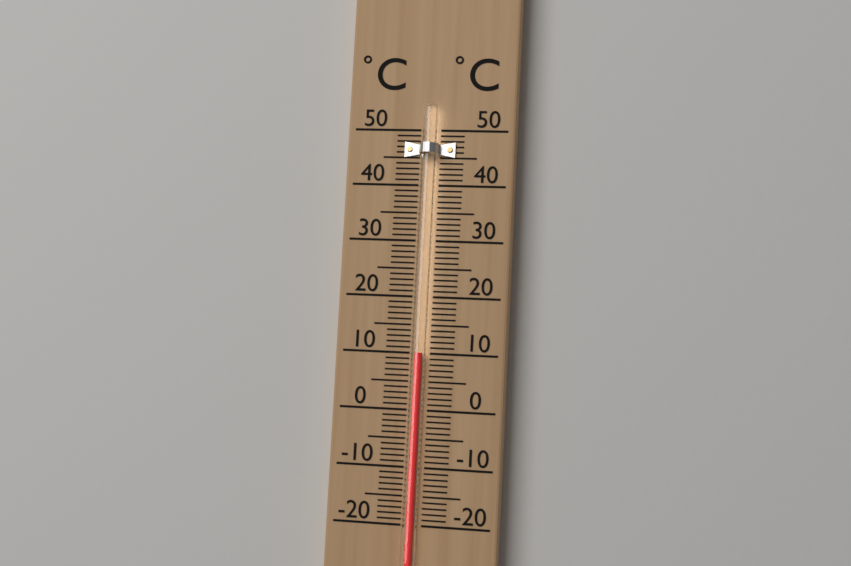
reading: 10 °C
